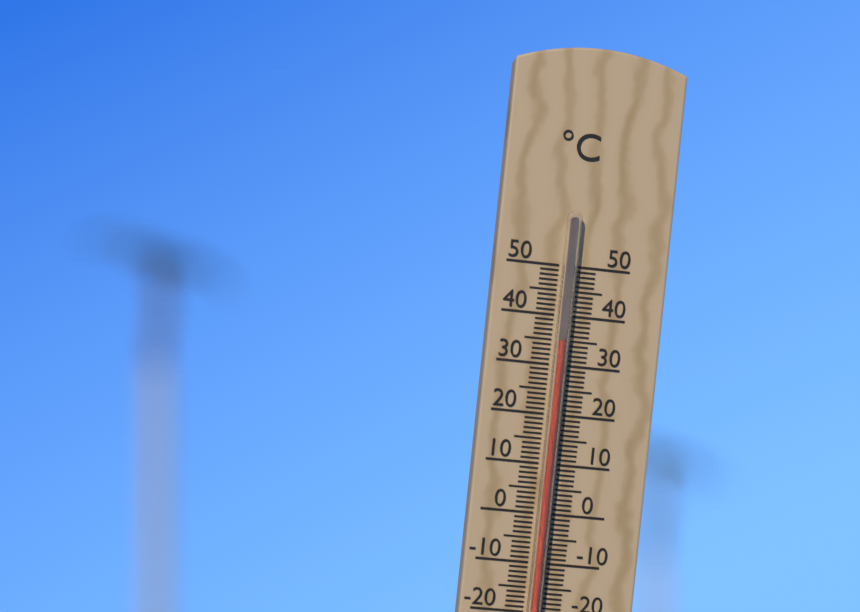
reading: 35 °C
